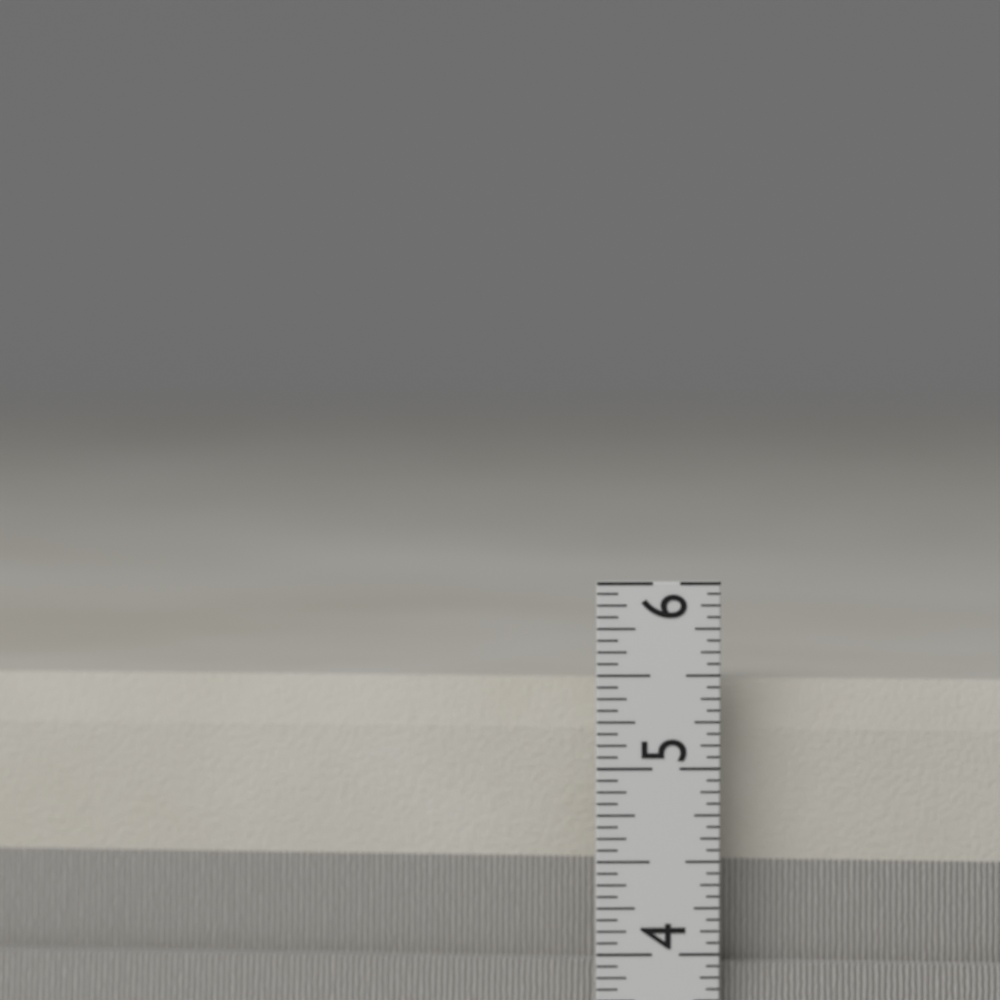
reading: 5.4375 in
